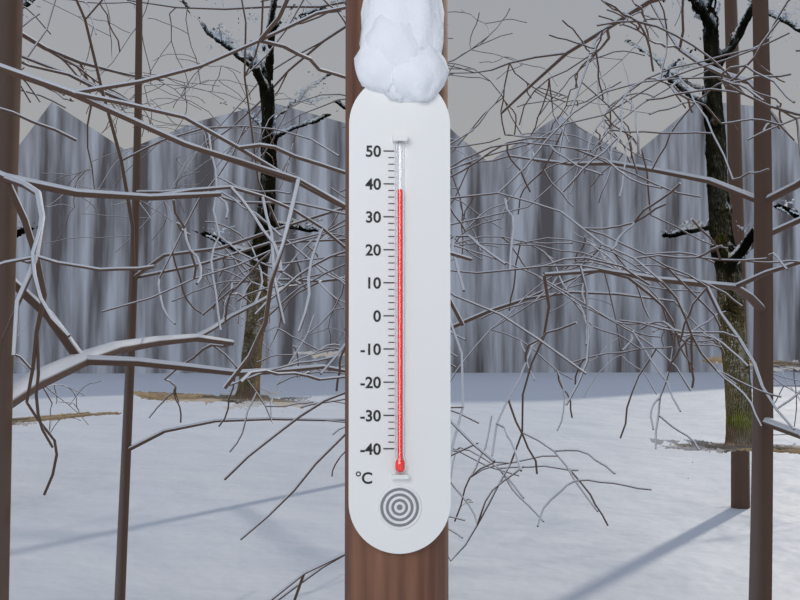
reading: 38 °C
